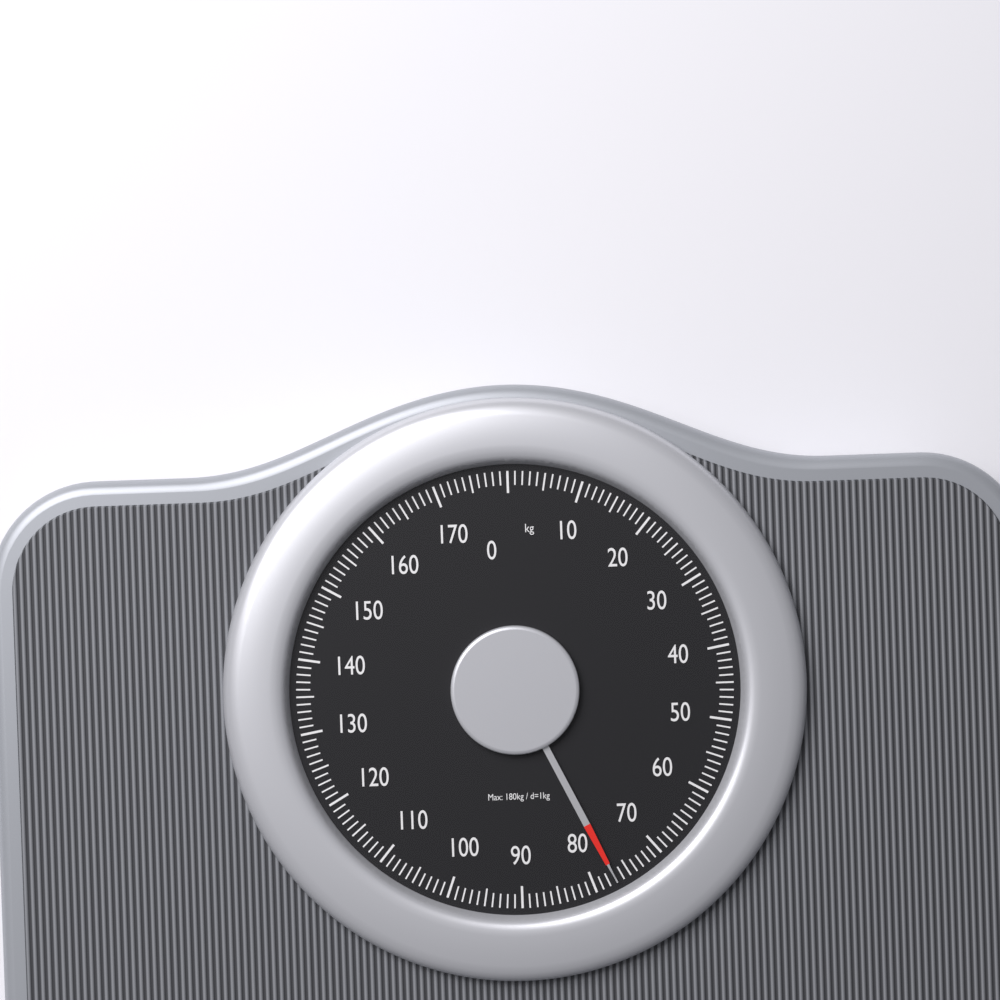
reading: 77 kg
